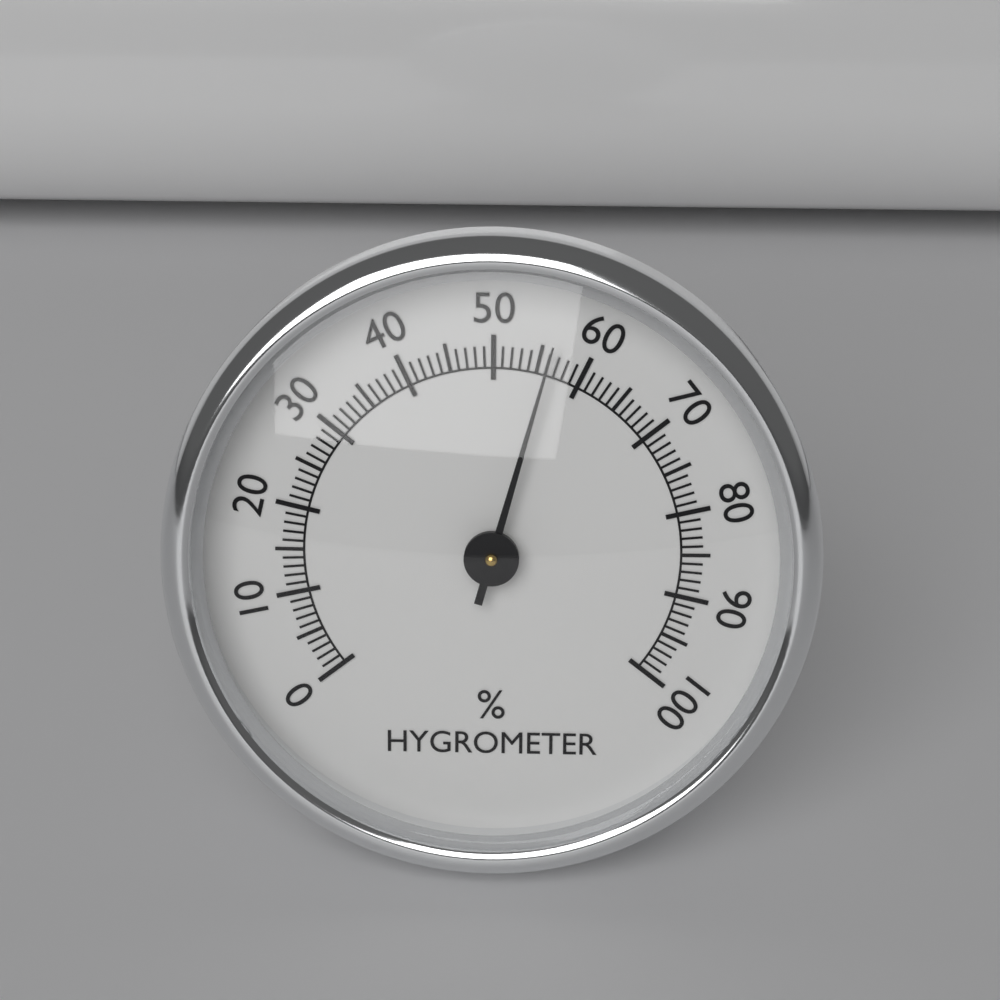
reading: 56 %
